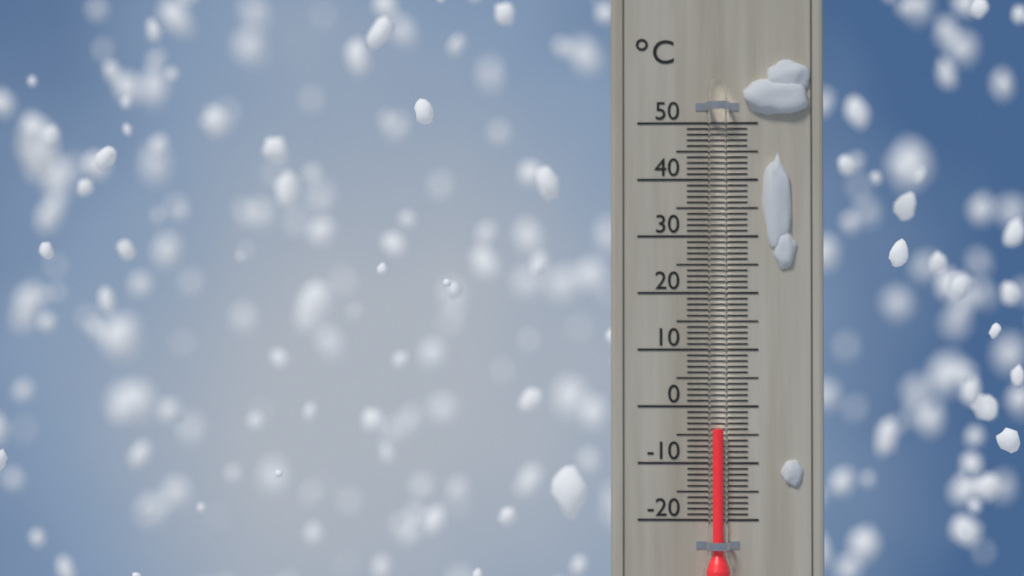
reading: -4 °C
